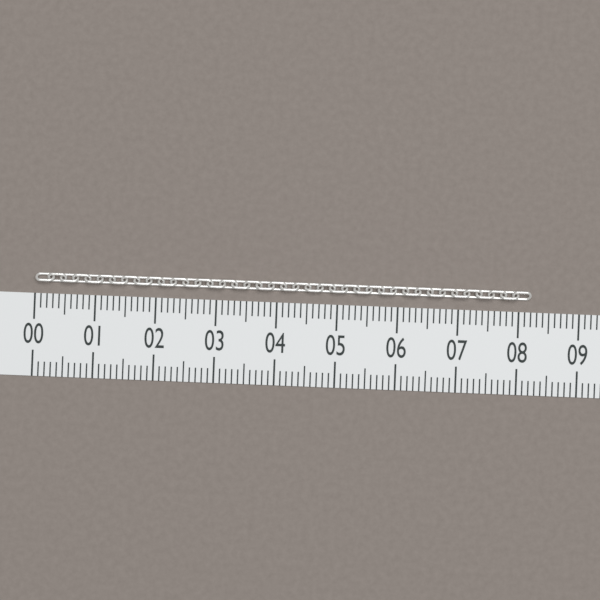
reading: 8.2 (no unit)
